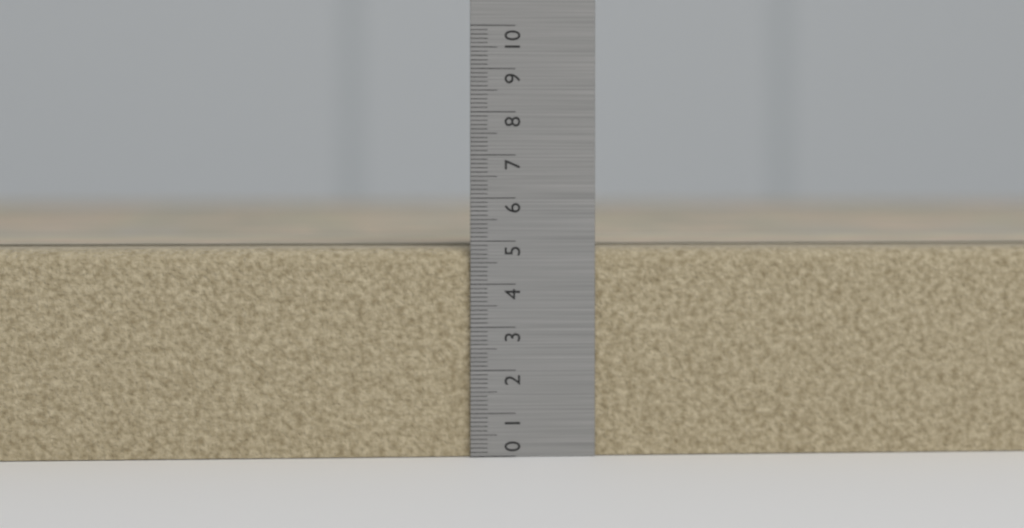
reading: 4.9 (no unit)
